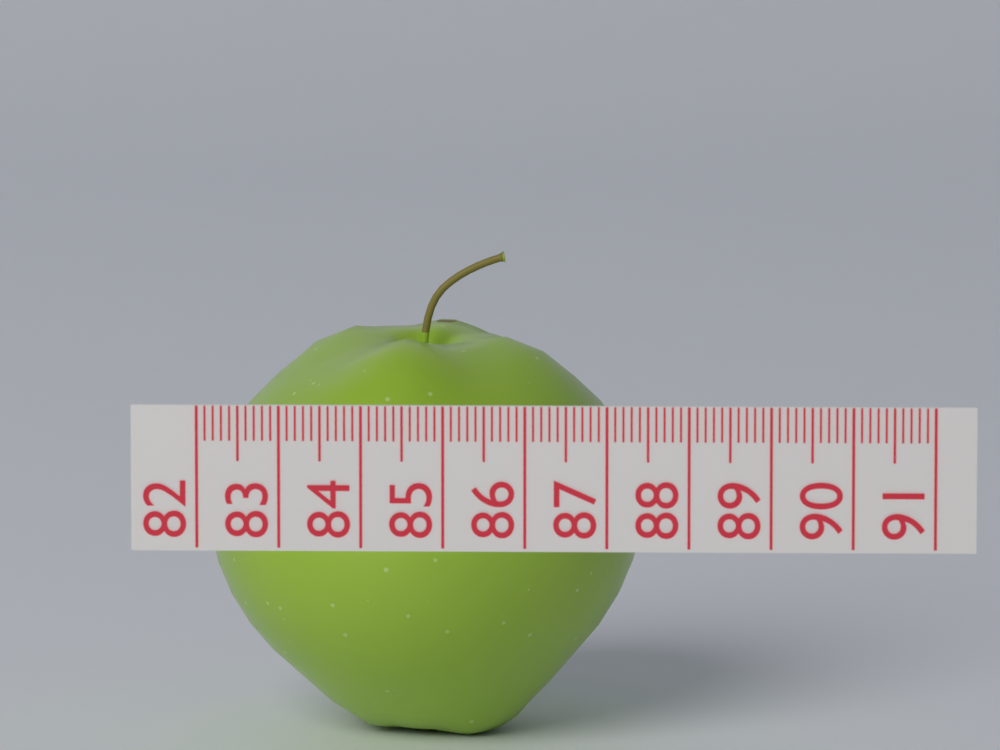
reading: 87.4 (no unit)
